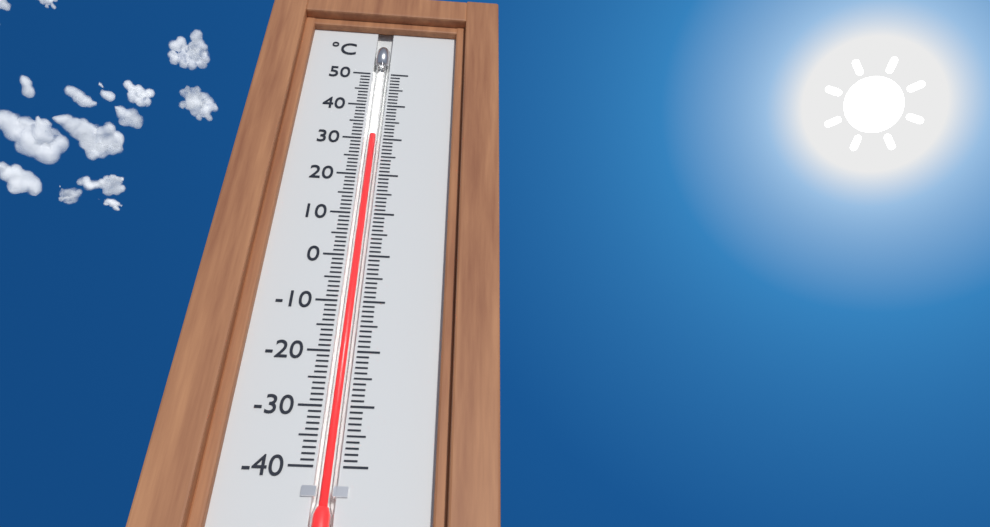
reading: 31 °C
